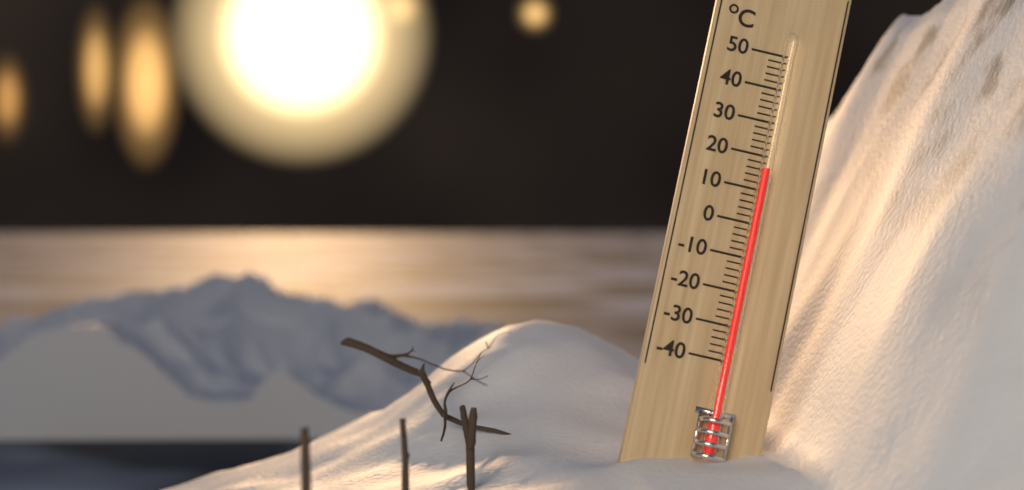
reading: 16 °C
